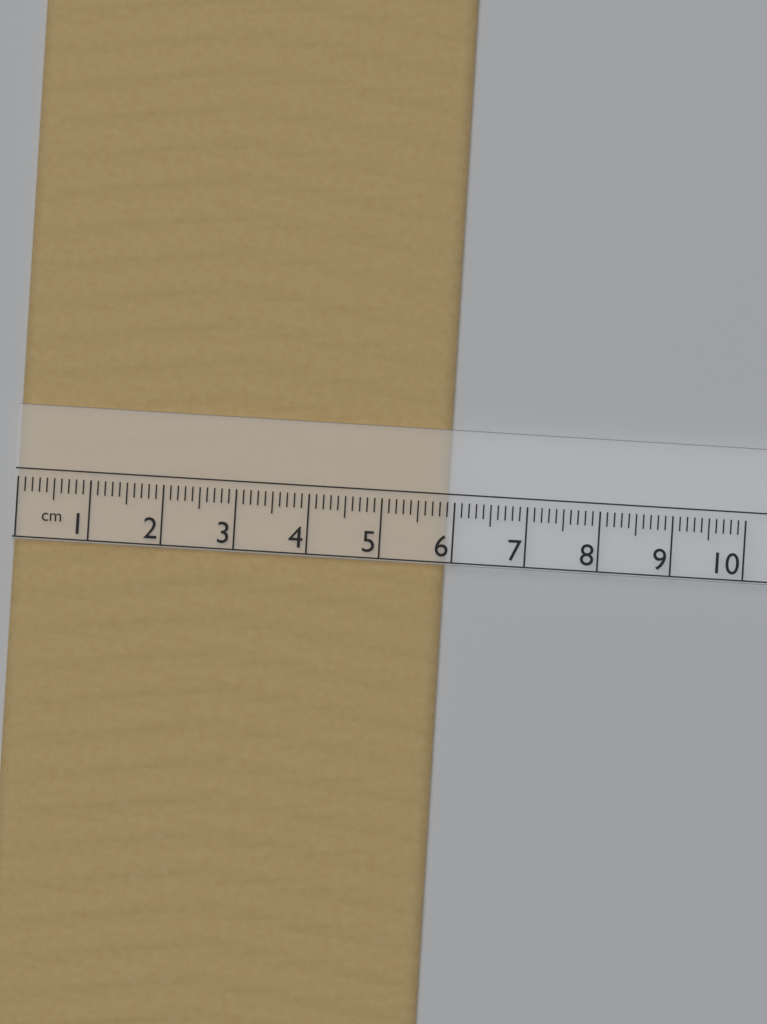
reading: 5.9 cm
